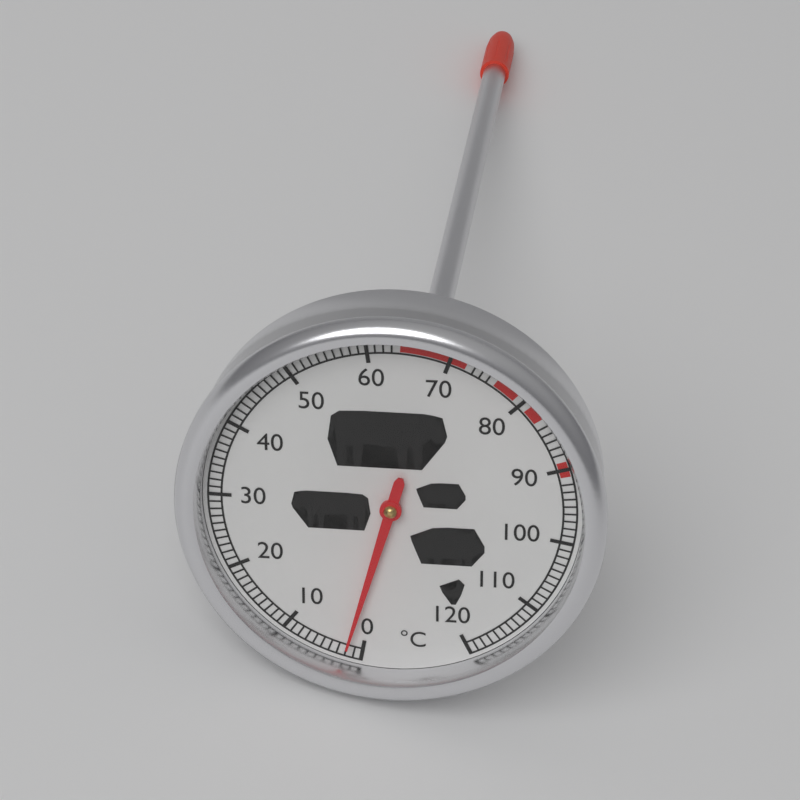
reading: 2 °C
